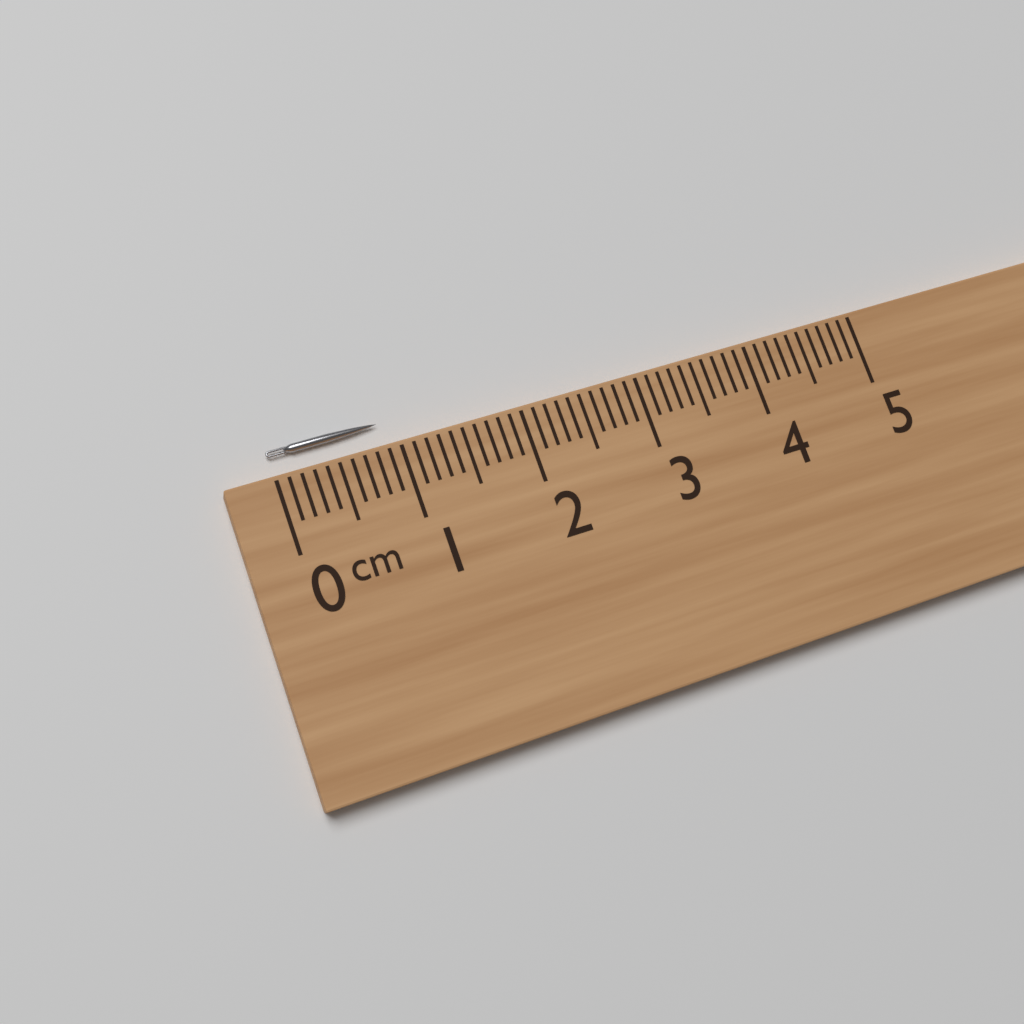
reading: 0.9 cm
